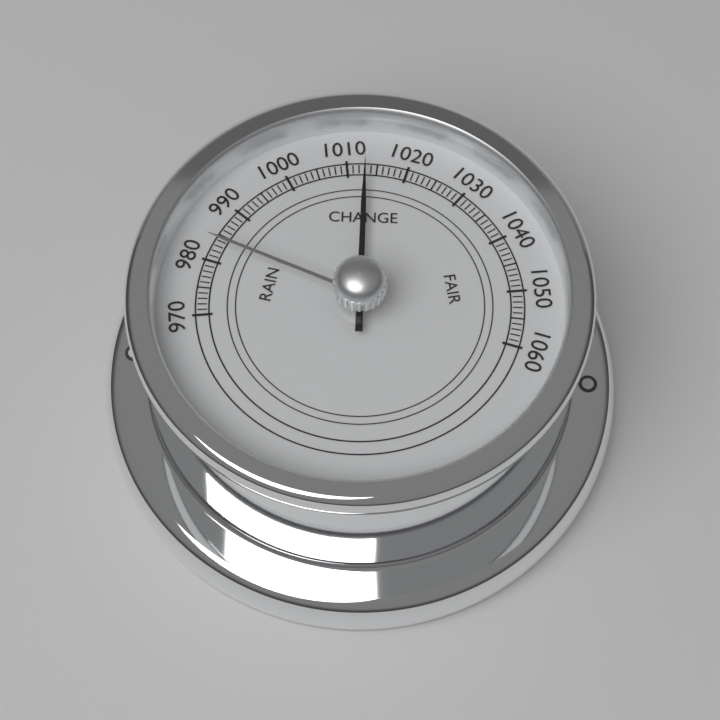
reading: 1013 (no unit)
